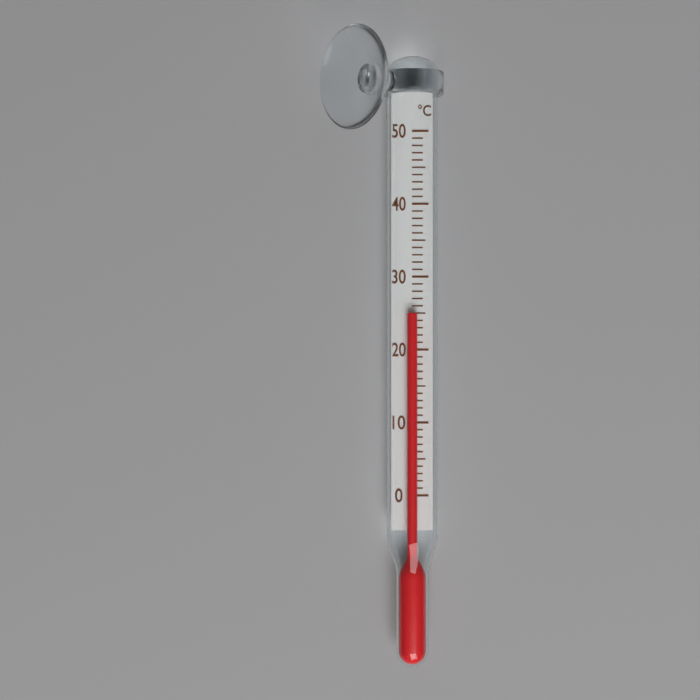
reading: 25 °C
